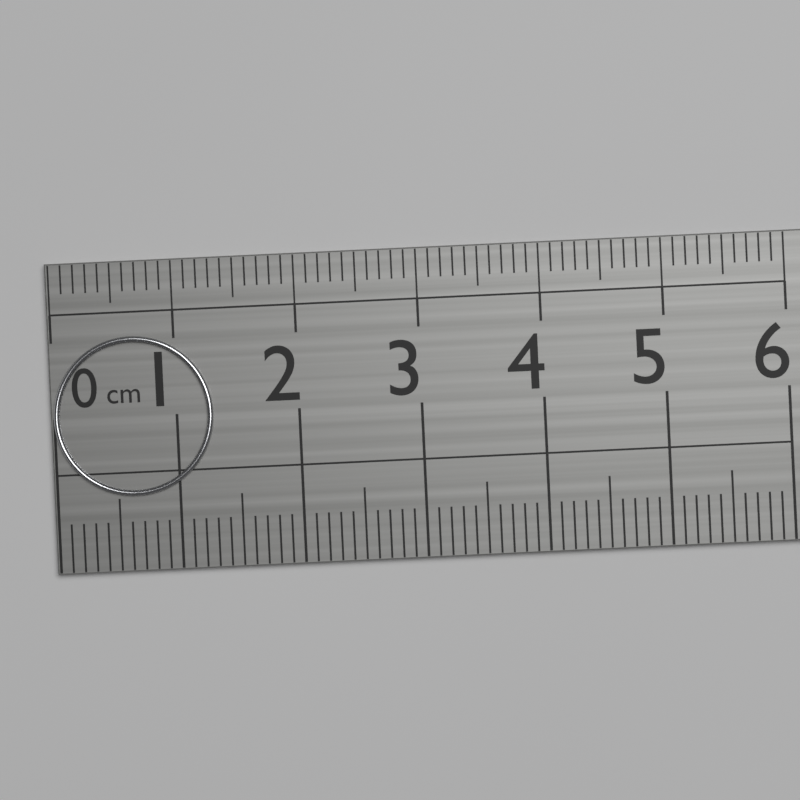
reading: 1.3 cm
